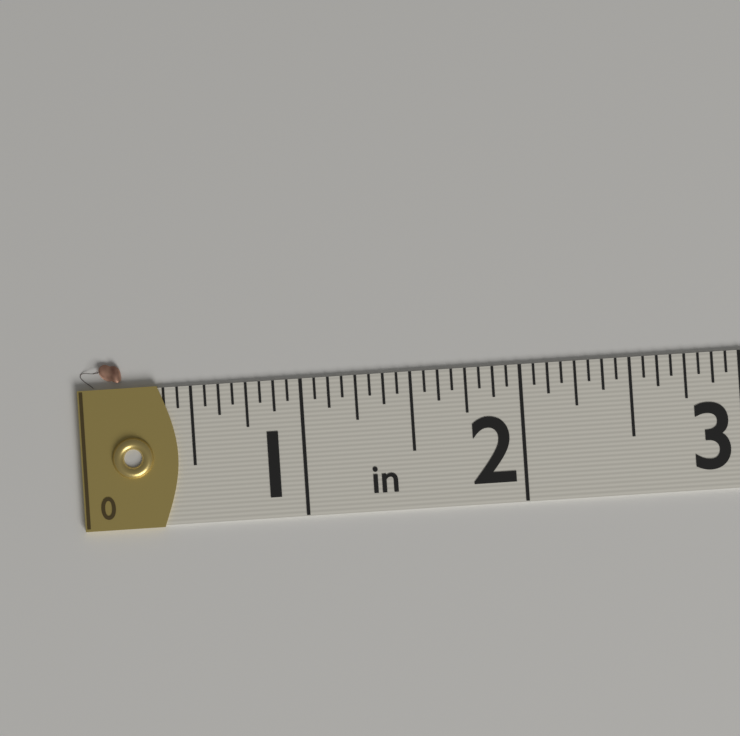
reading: 0.1875 in
